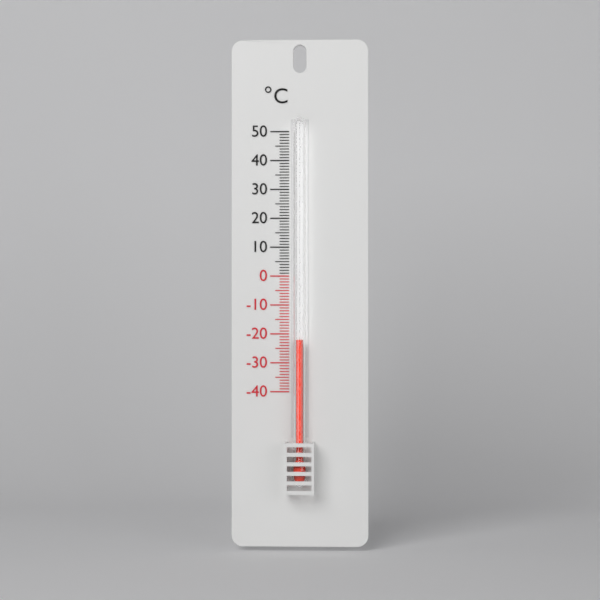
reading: -22 °C
